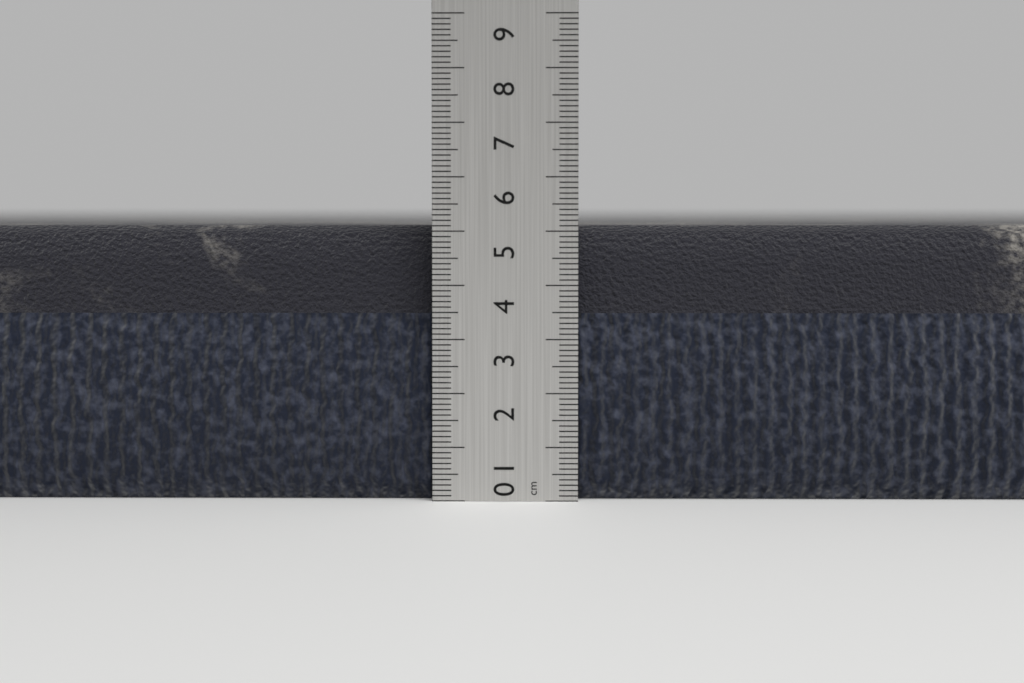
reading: 5.1 cm
